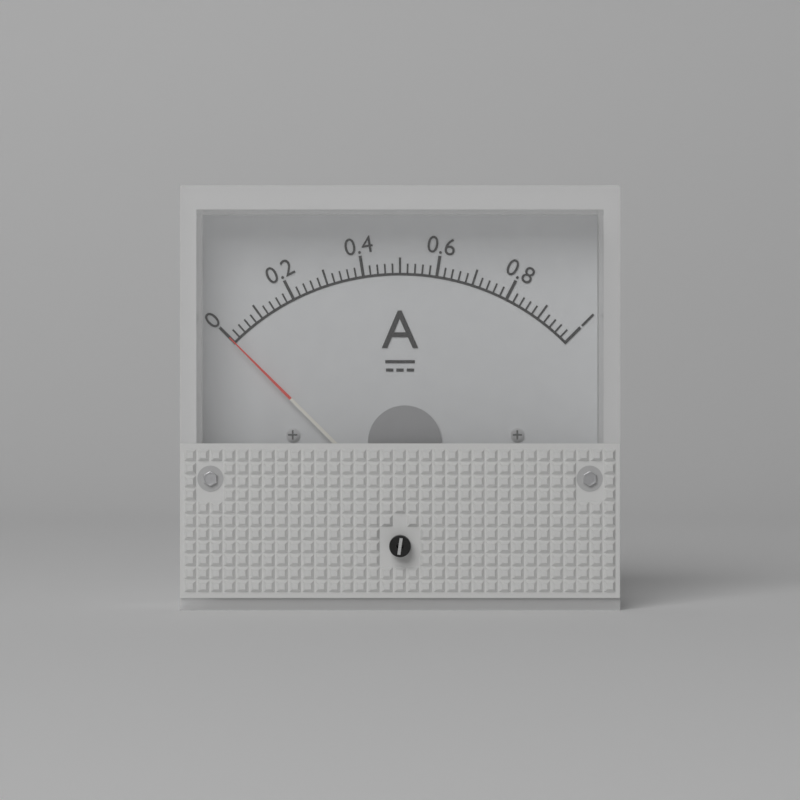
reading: 0.00 A
